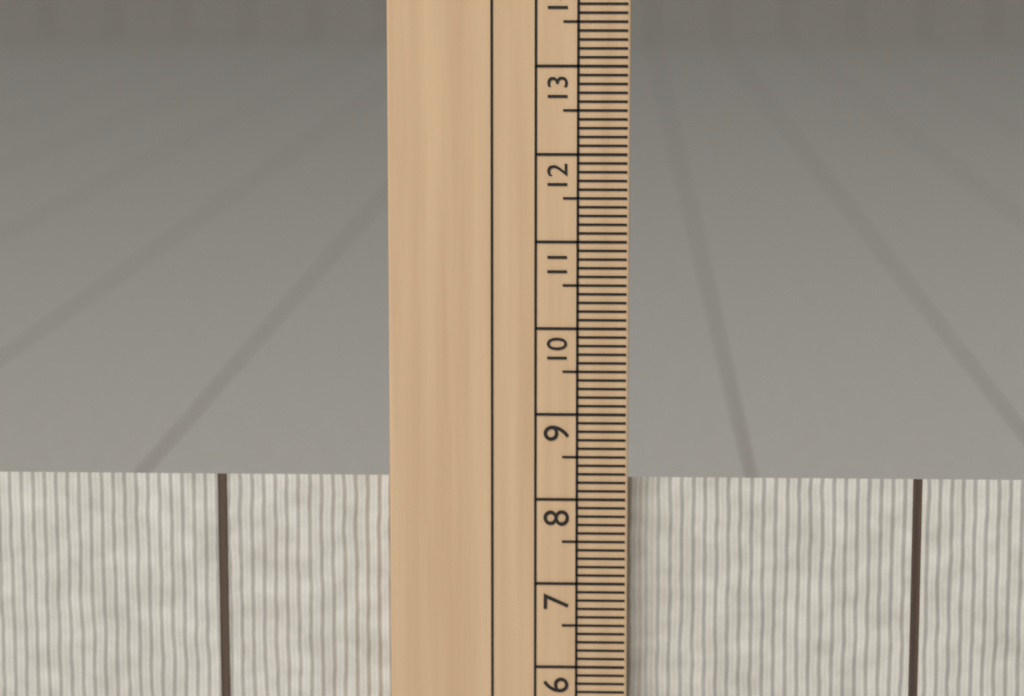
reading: 8.2 cm
